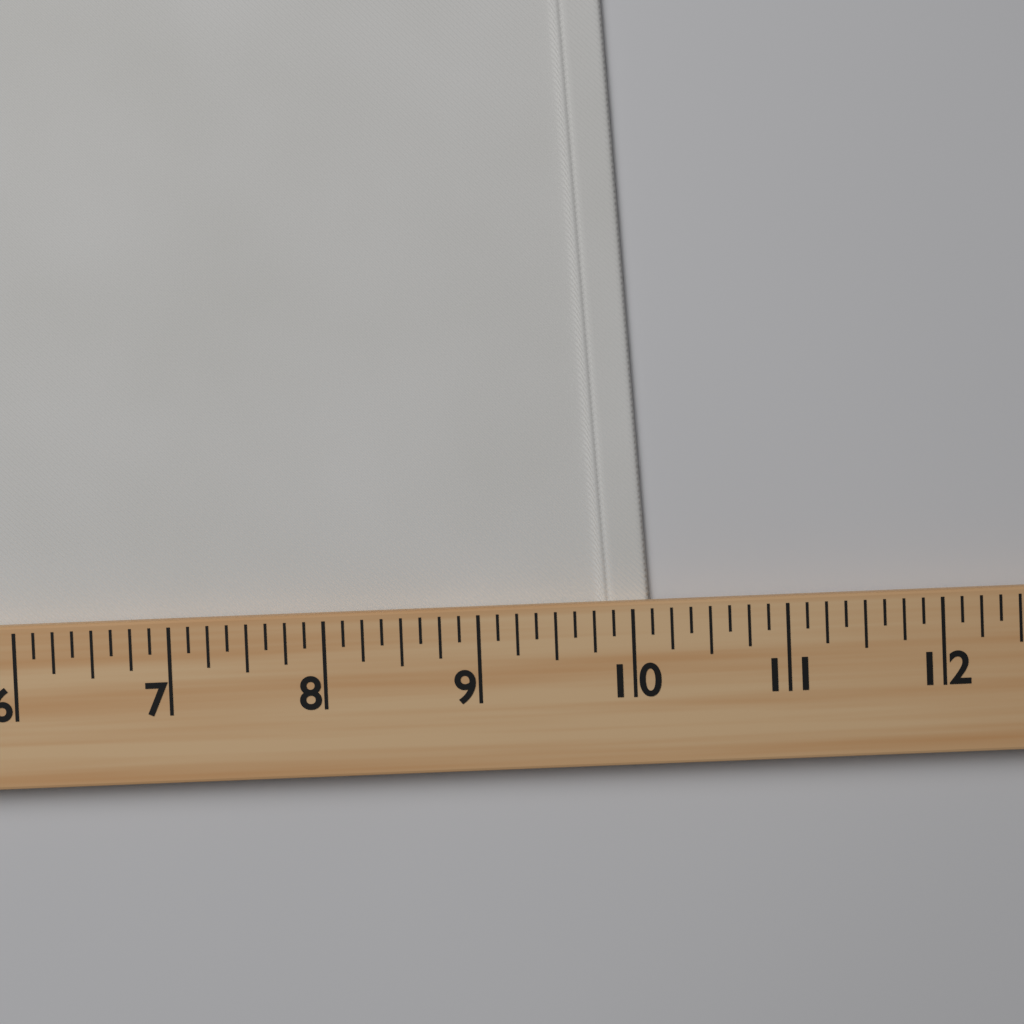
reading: 10.125 (no unit)
